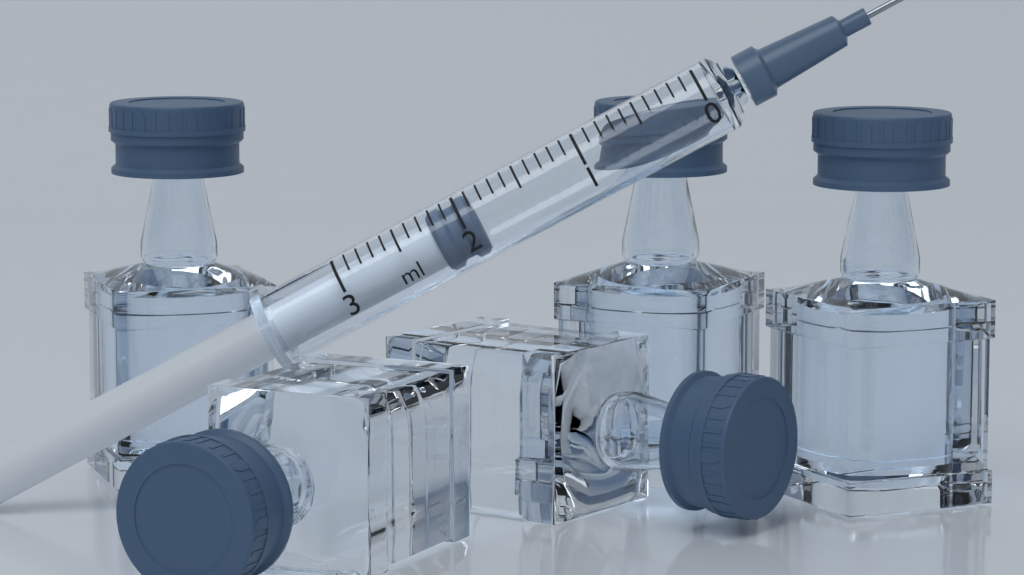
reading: 1.9 ml
